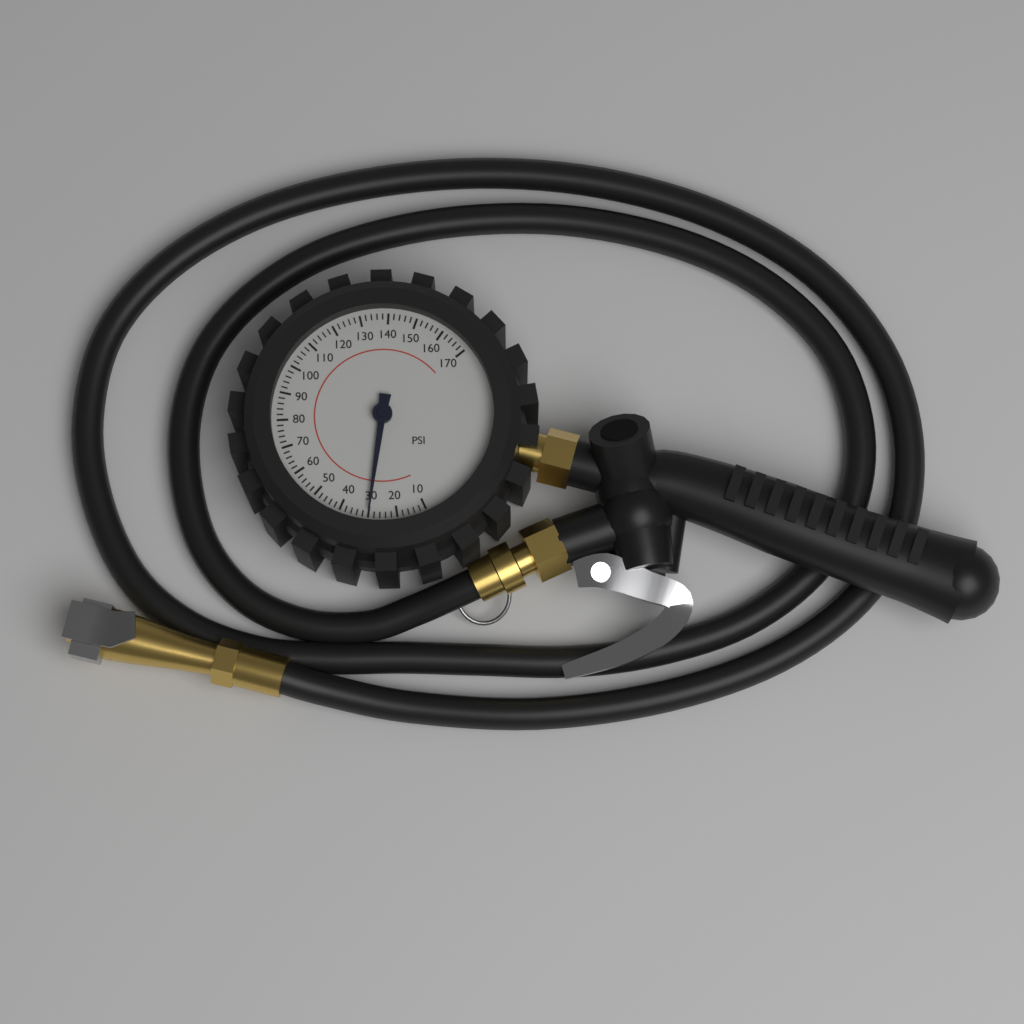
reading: 30 psi
